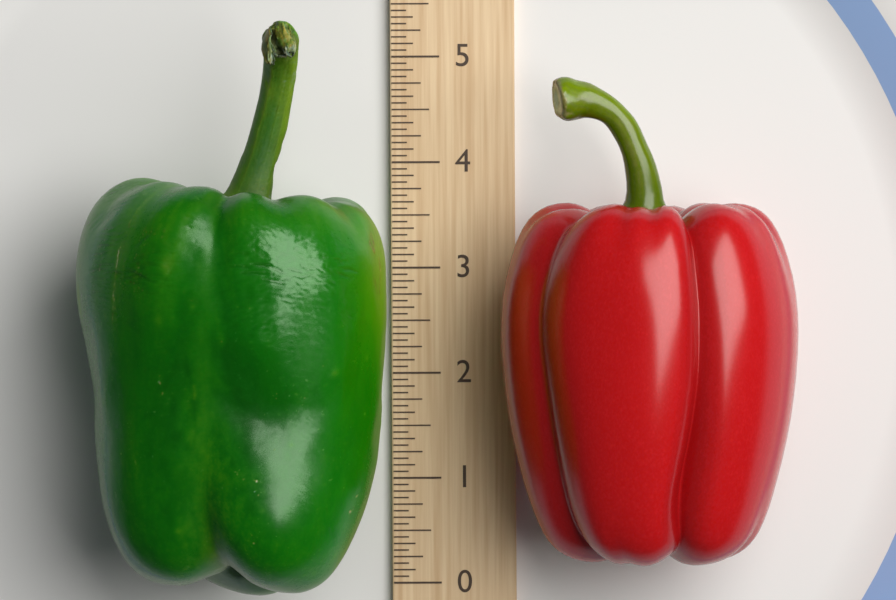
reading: 5.2500 (no unit)
